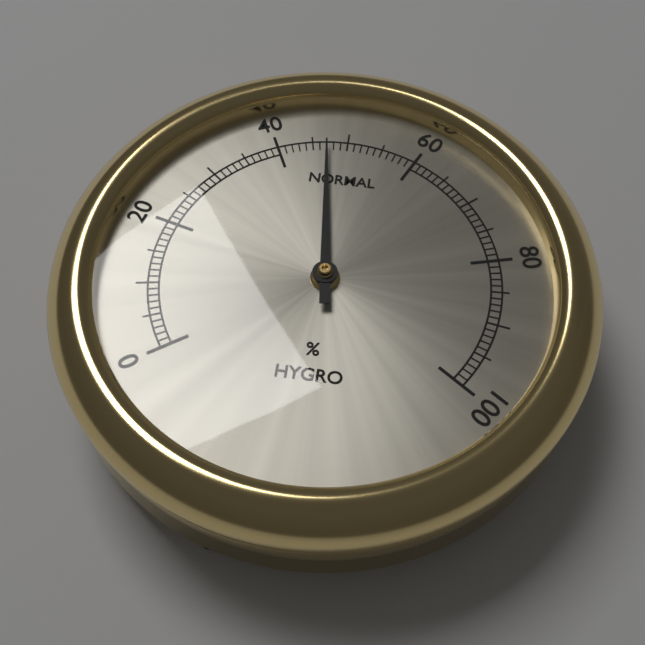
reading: 47 %
